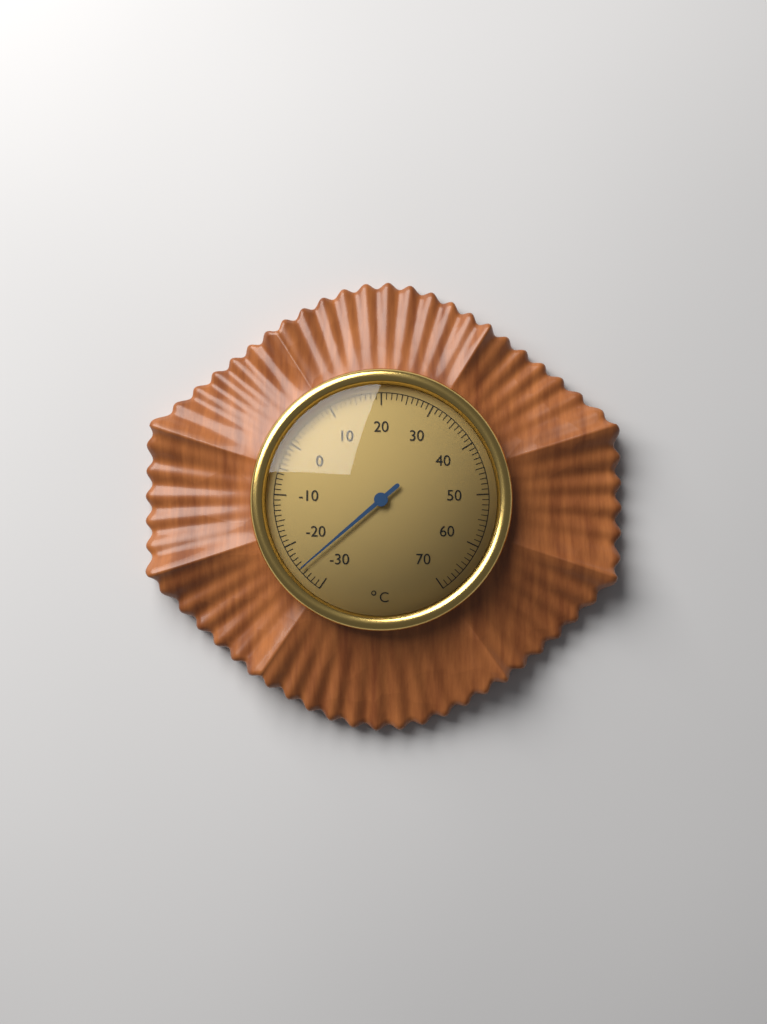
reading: -25 °C
